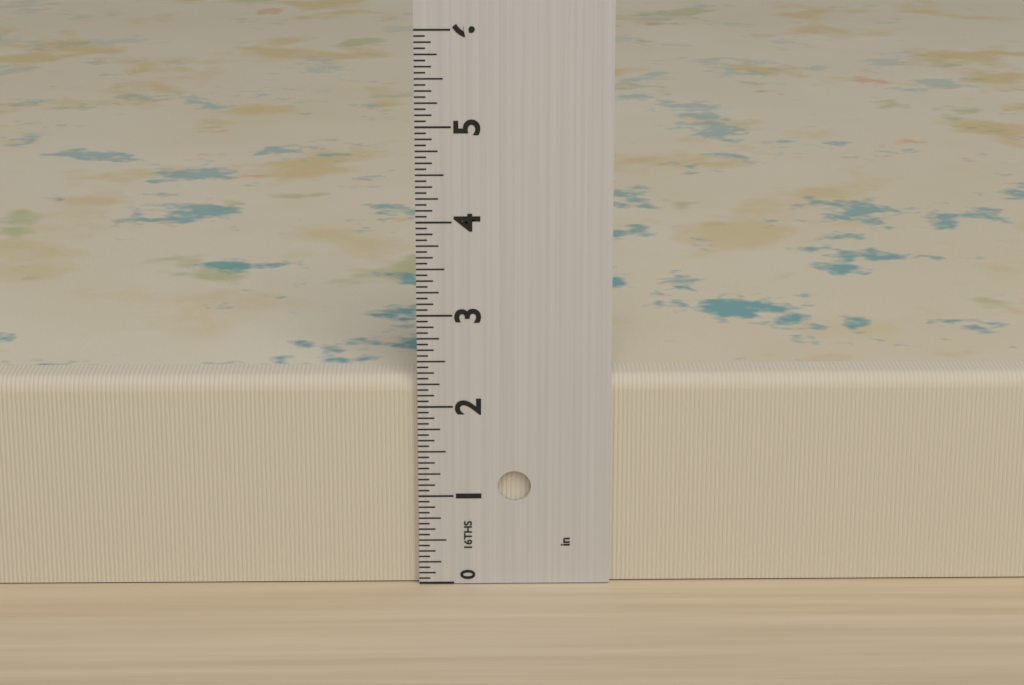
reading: 2.3125 in
